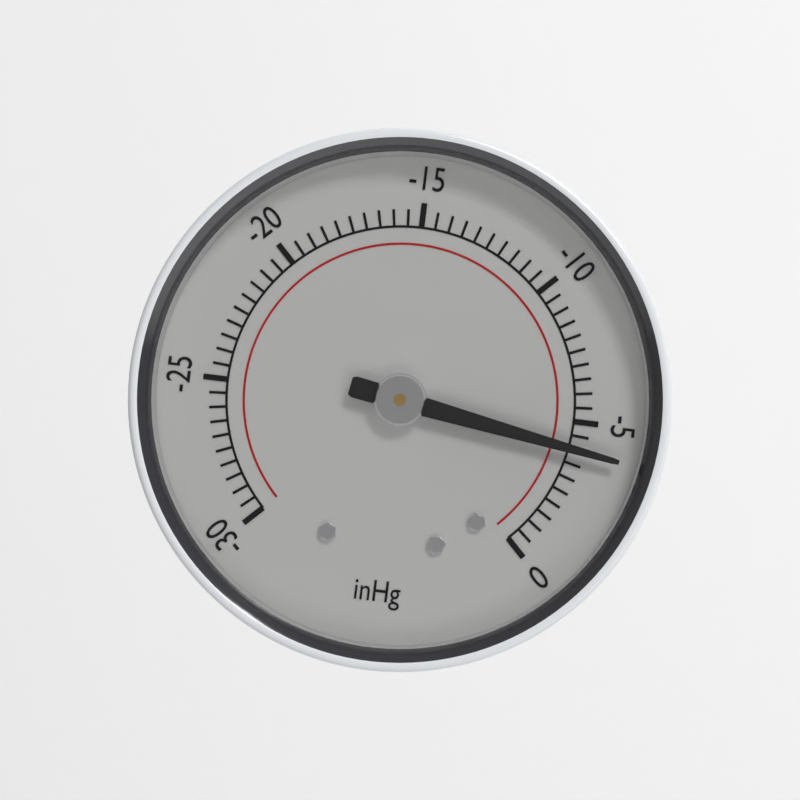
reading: -4.0 inHg
